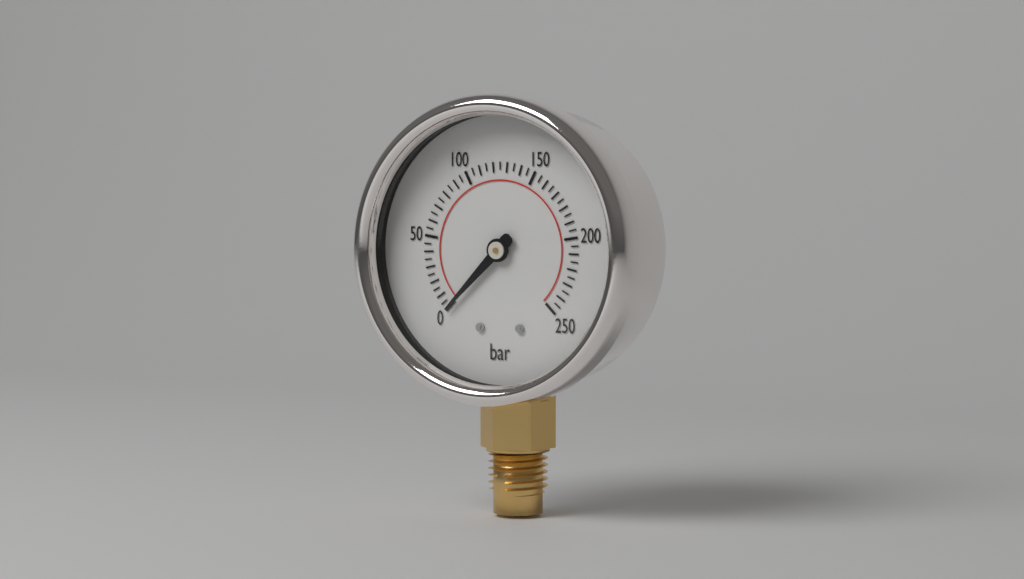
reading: 0 bar
